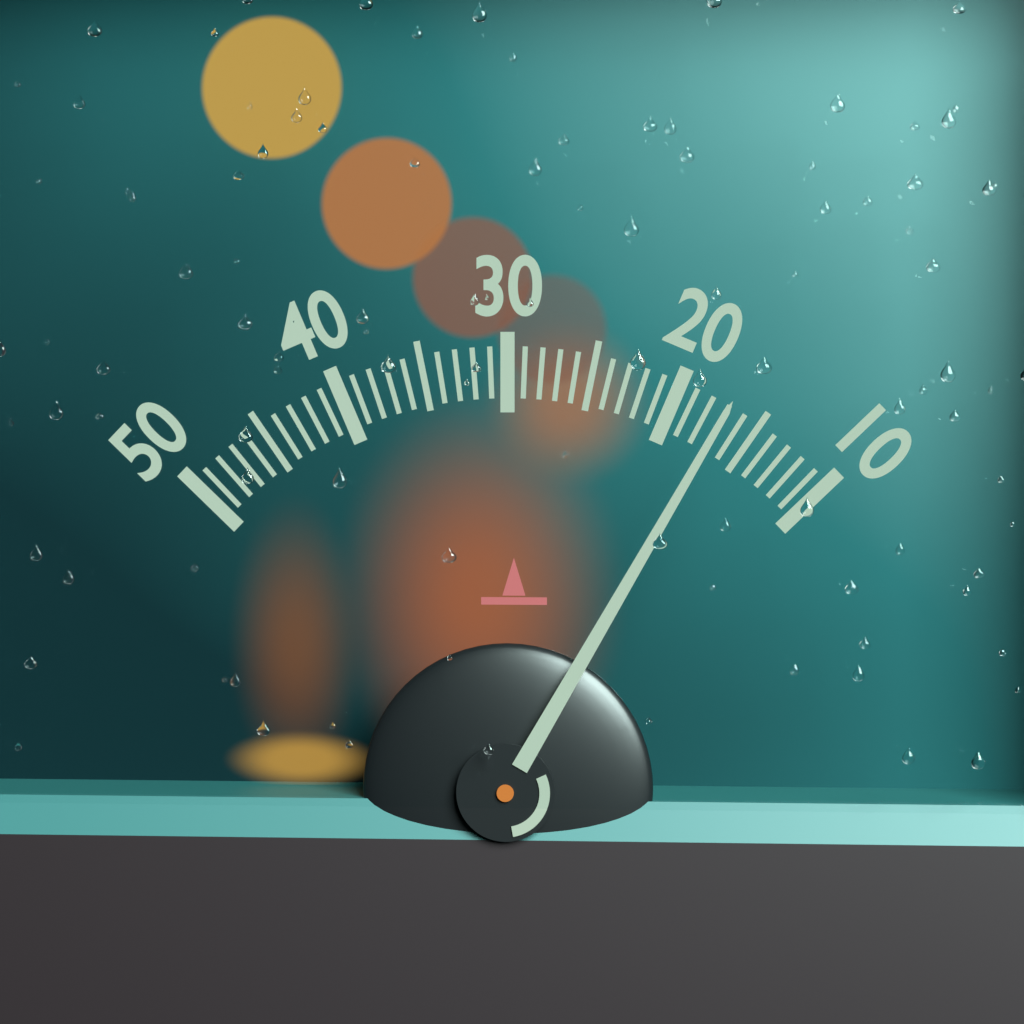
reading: 17 (no unit)
